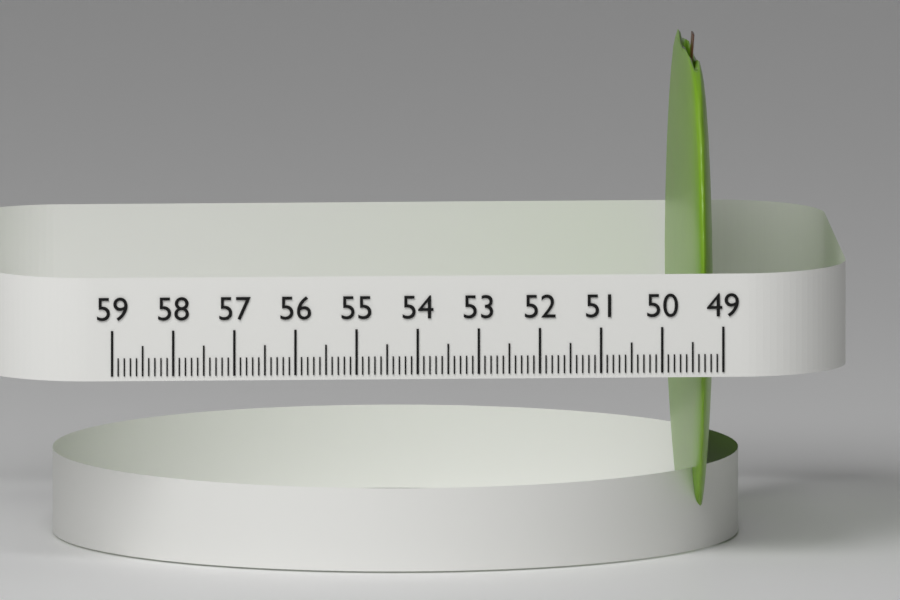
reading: 49.6 (no unit)
